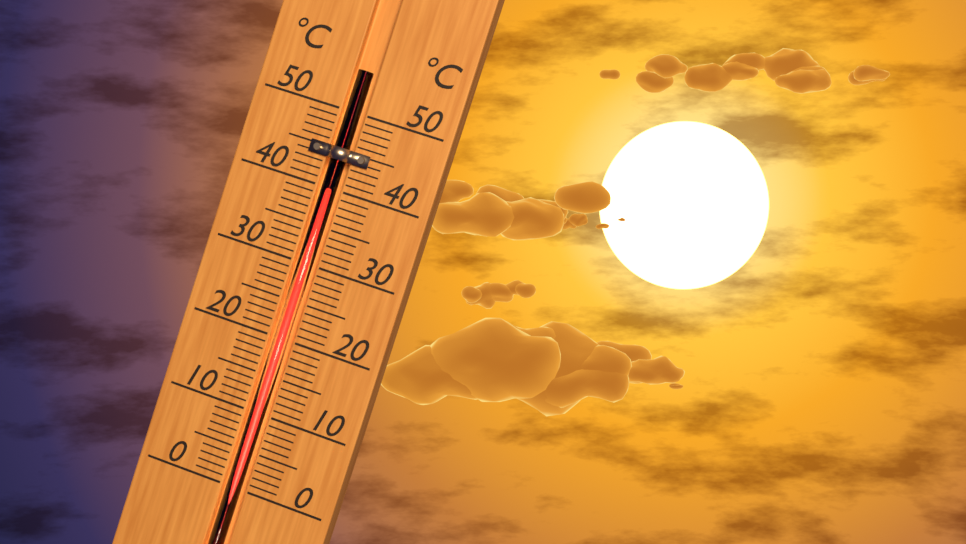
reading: 39 °C
